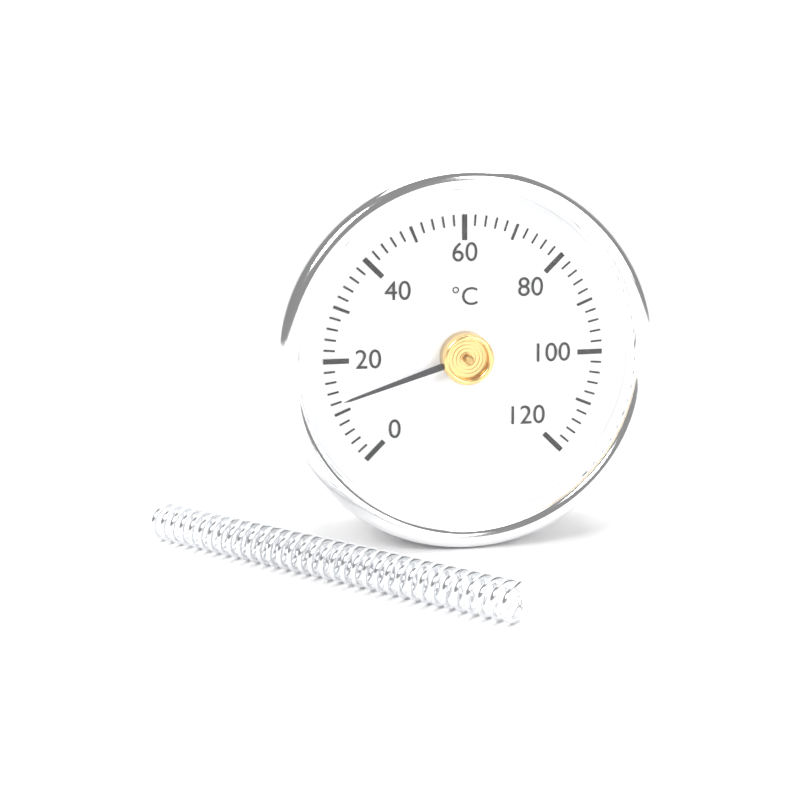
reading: 12 °C
